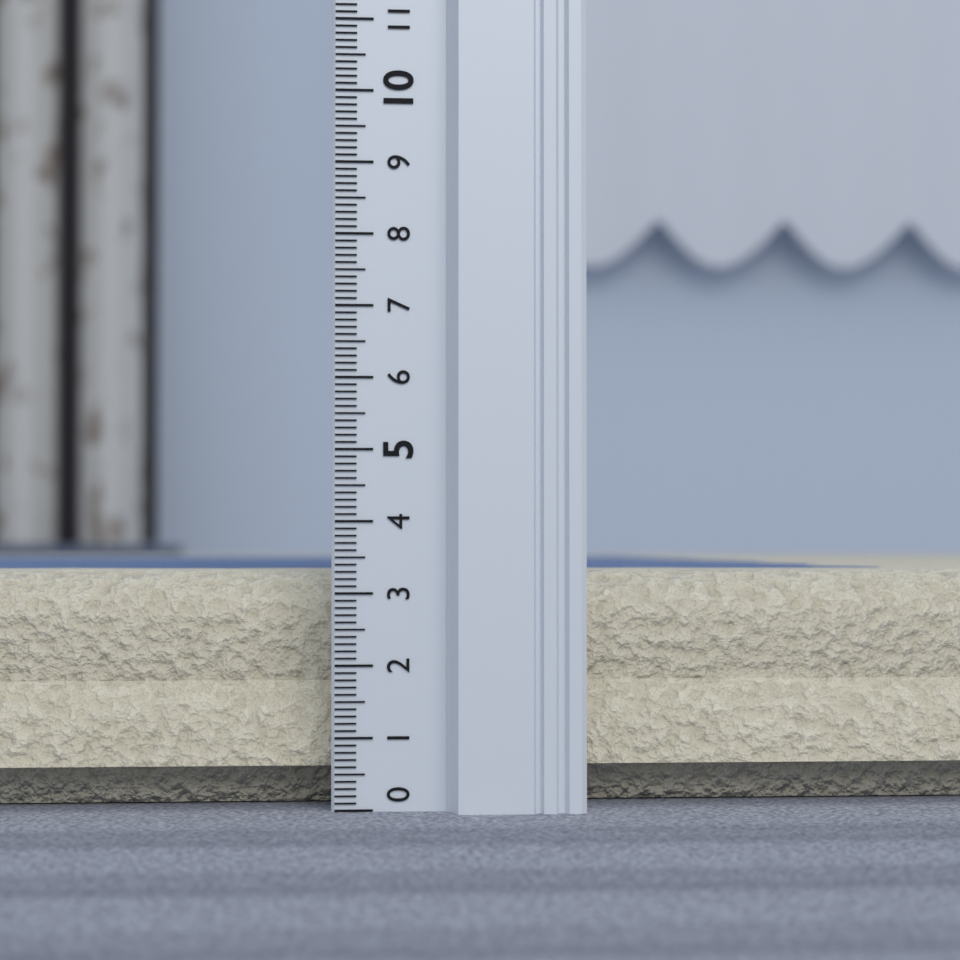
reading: 3.3 (no unit)
